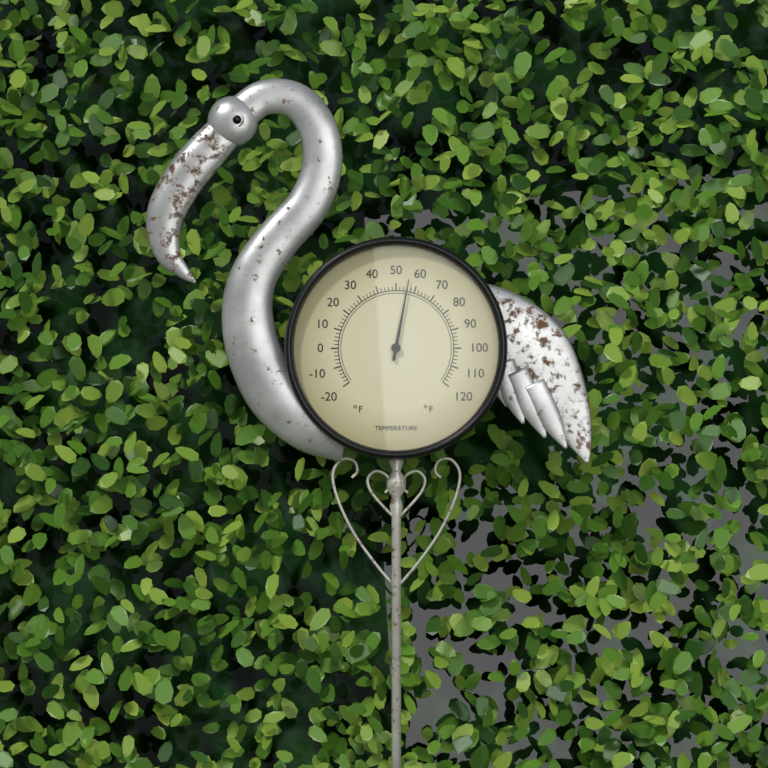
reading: 56 °F
